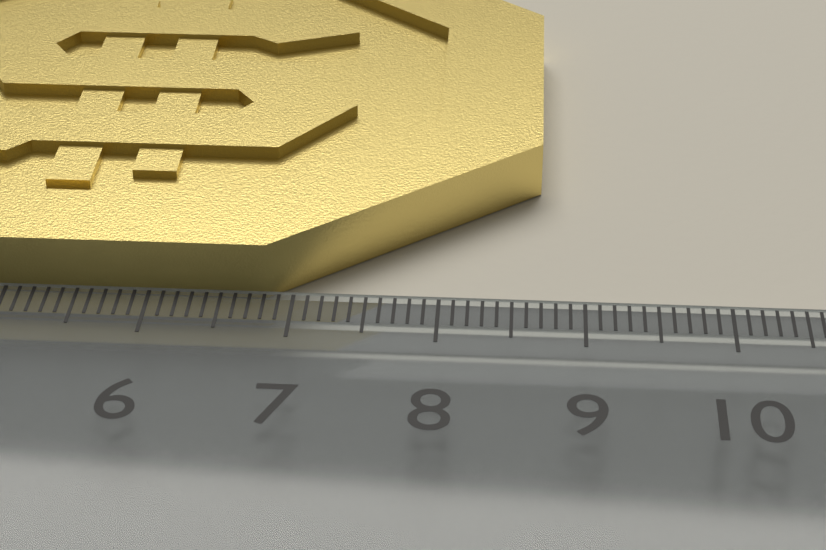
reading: 8.7 cm
